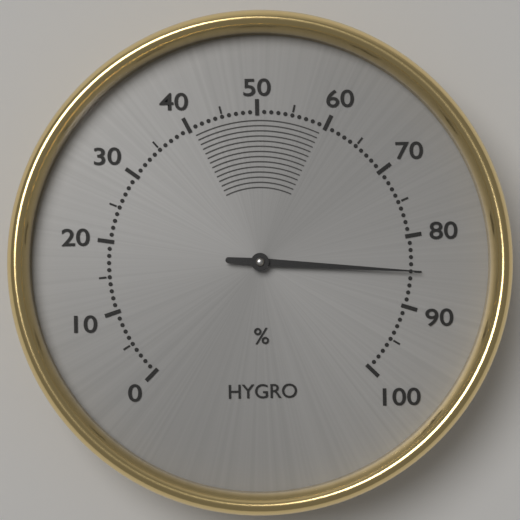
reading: 85 %
